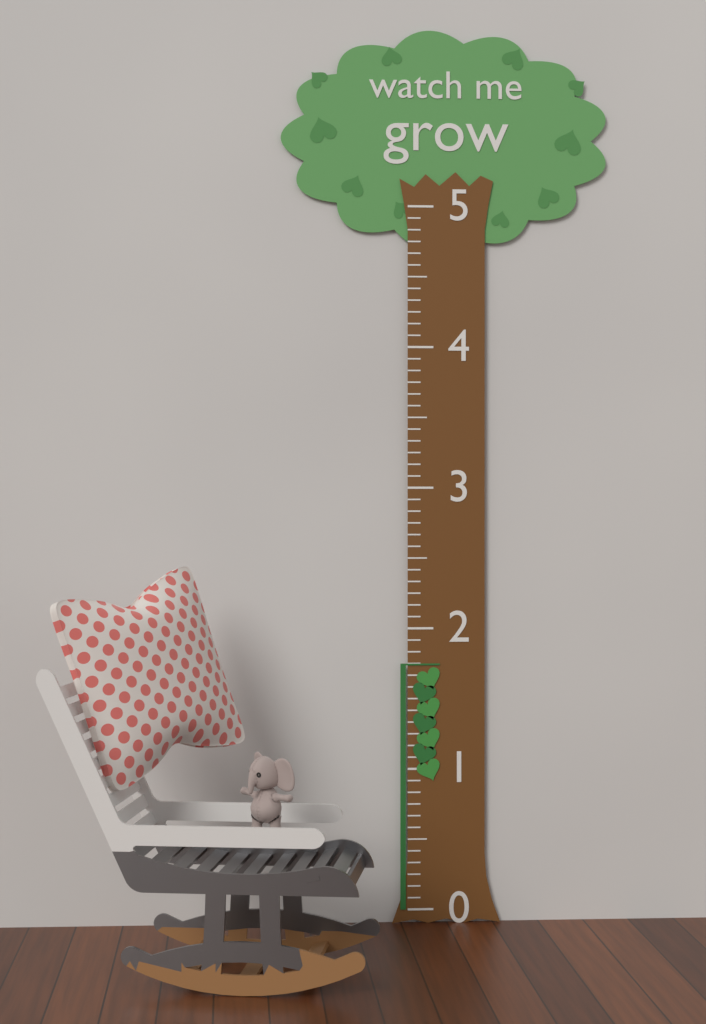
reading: 1.750000 (no unit)
